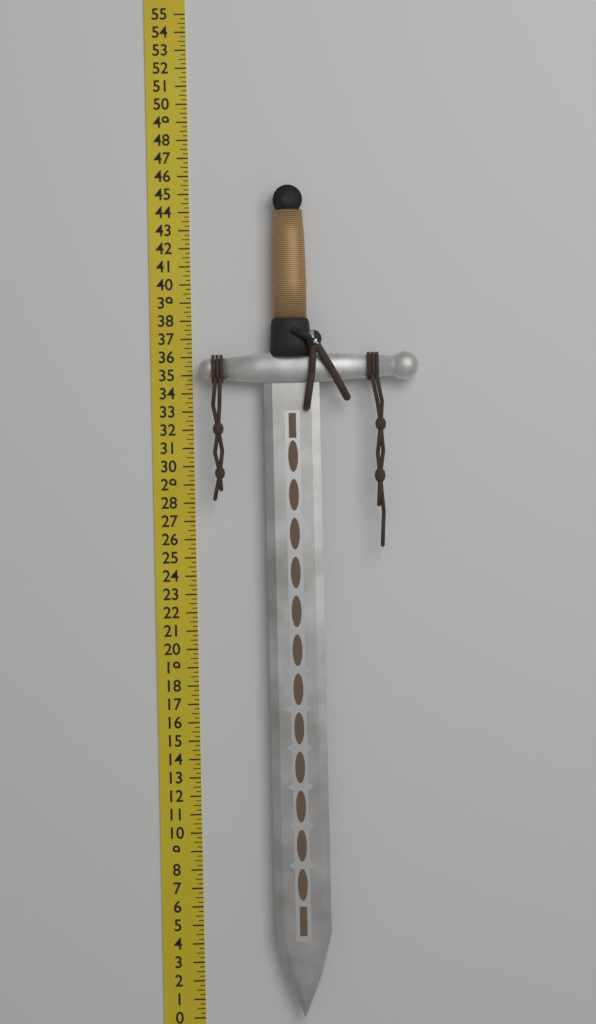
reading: 45.25 in
